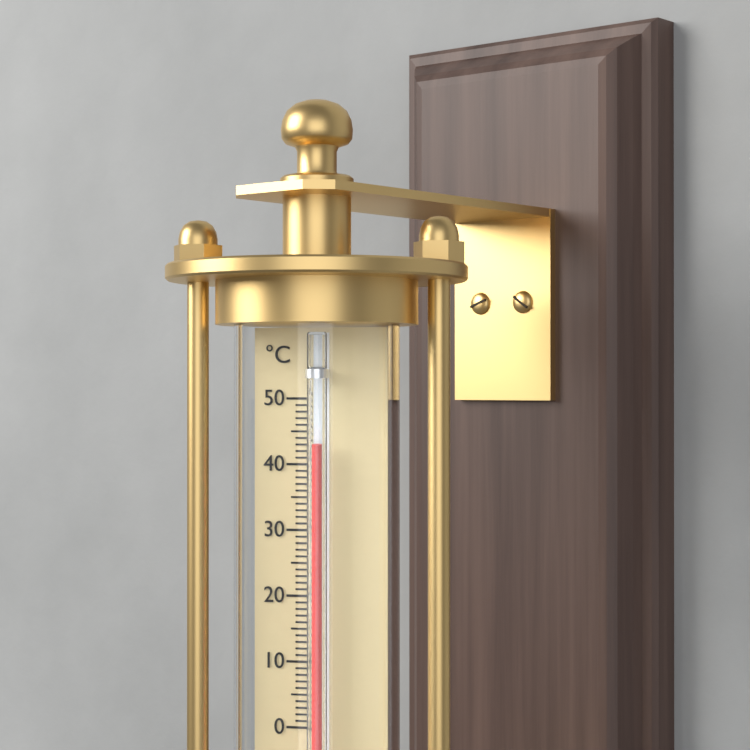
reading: 43 °C
